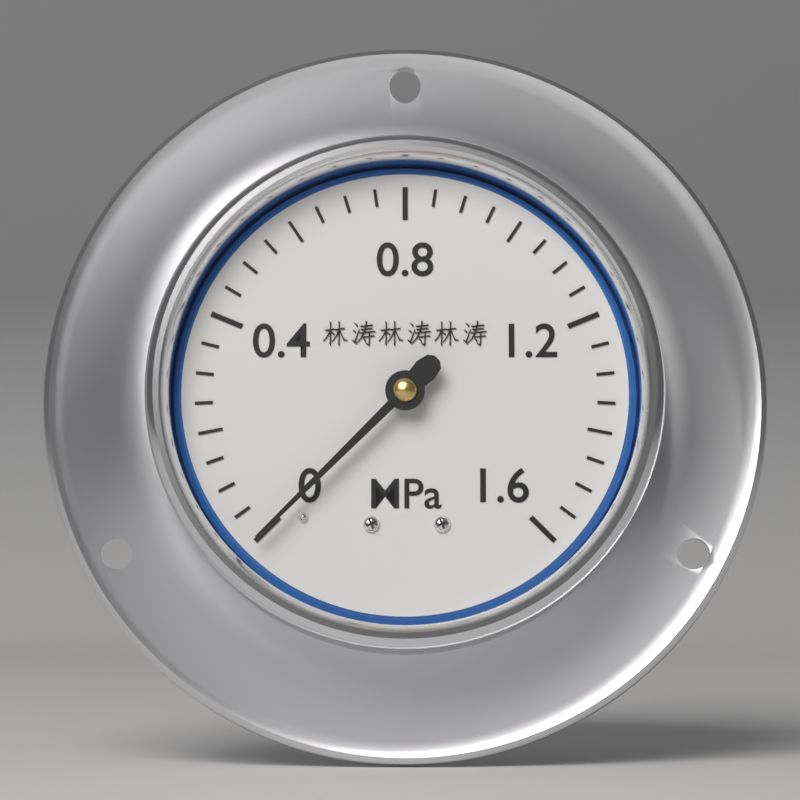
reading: 0.00 MPa
